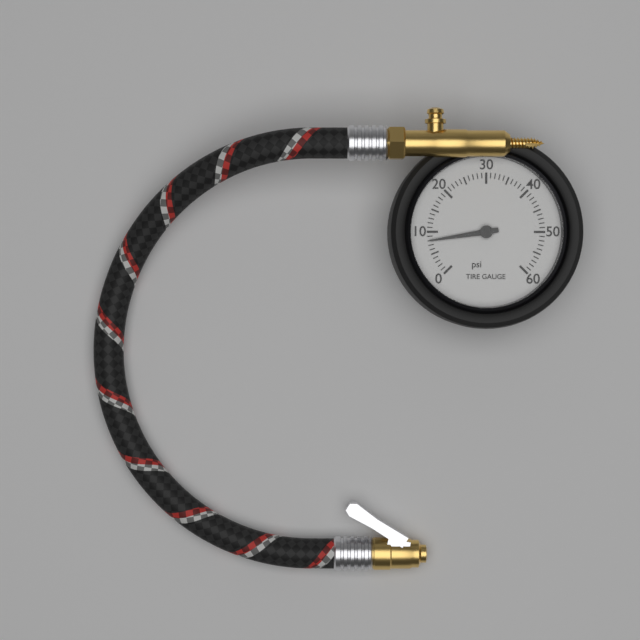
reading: 8 psi
